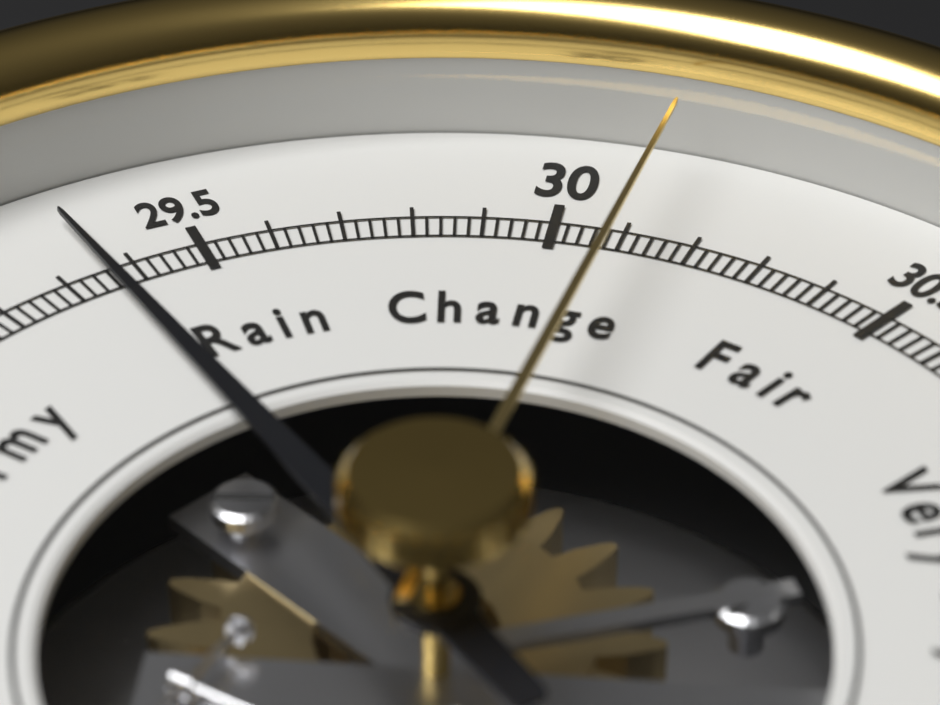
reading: 29.36 inHg
